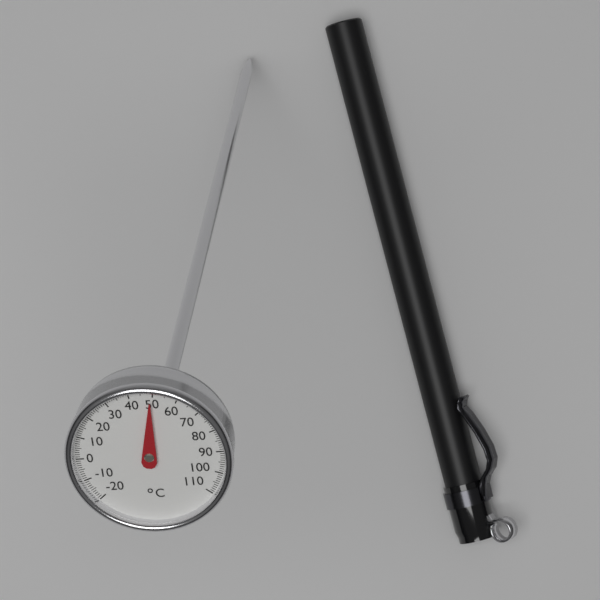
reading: 49 °C
